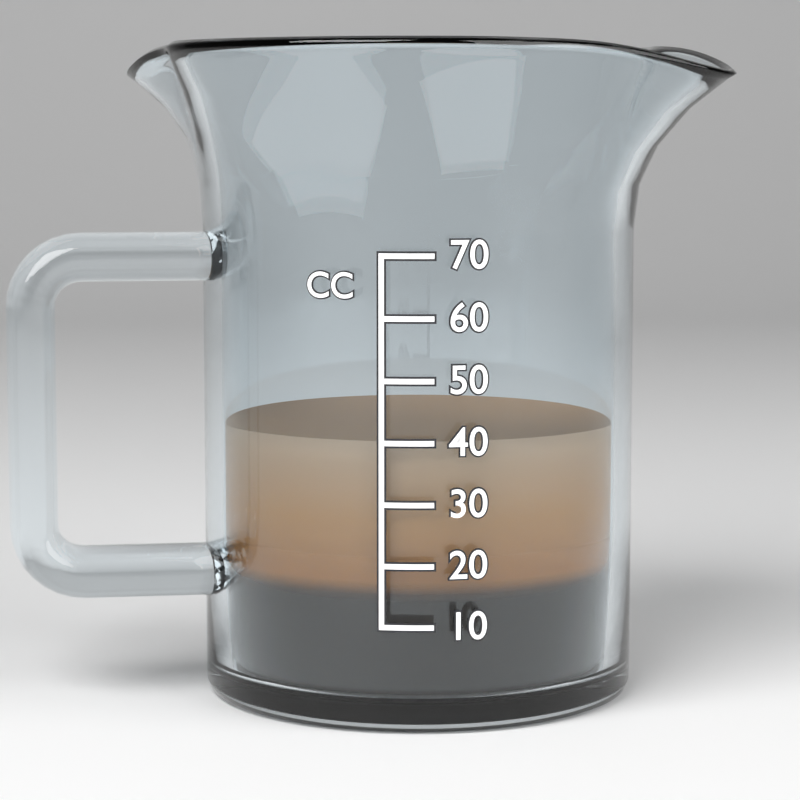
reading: 40 cc
